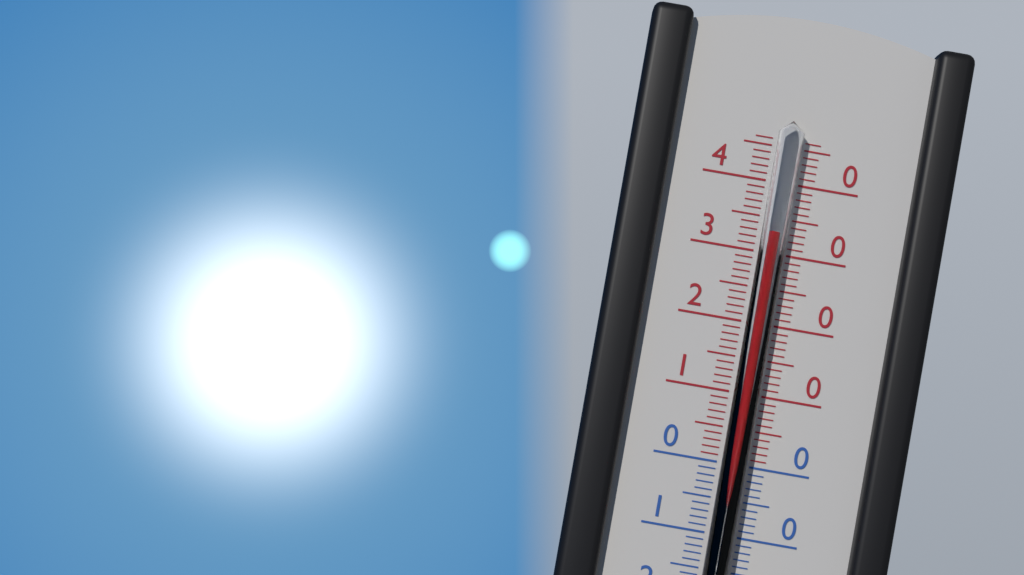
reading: 33 °C
